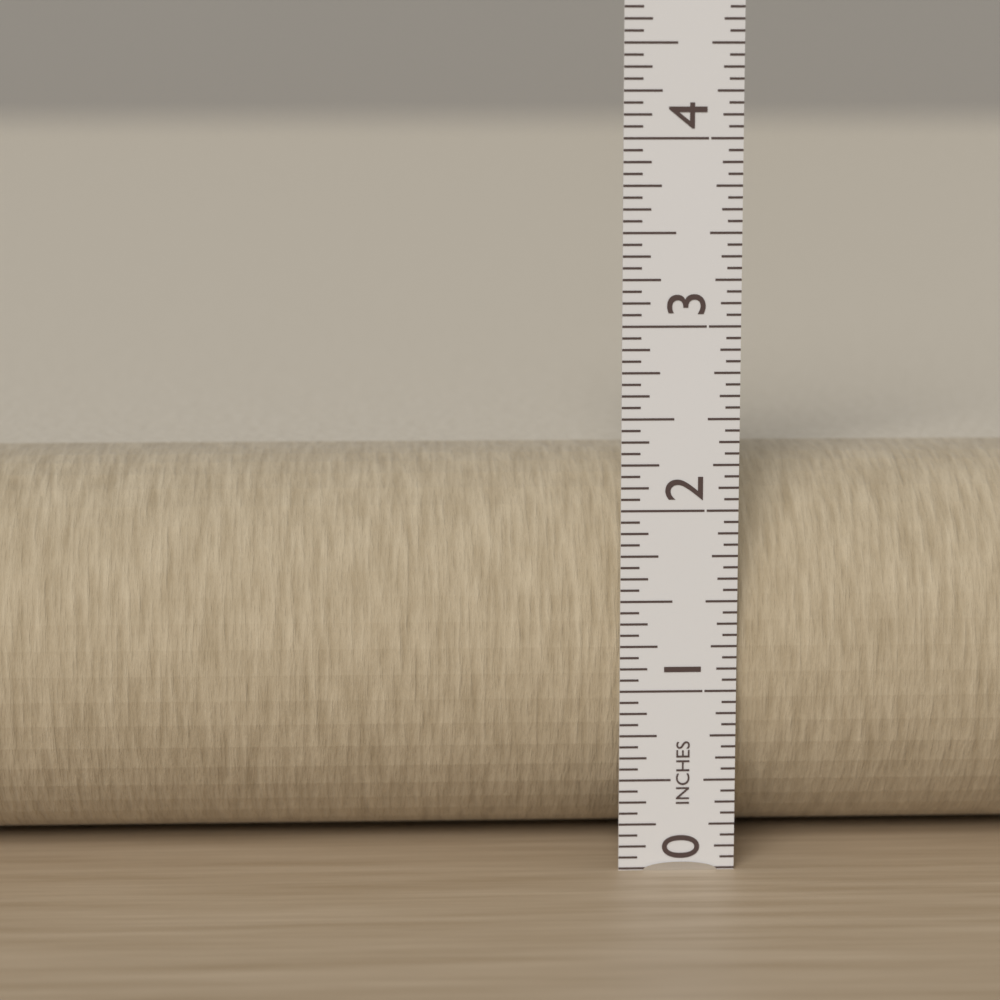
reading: 2.1875 in
